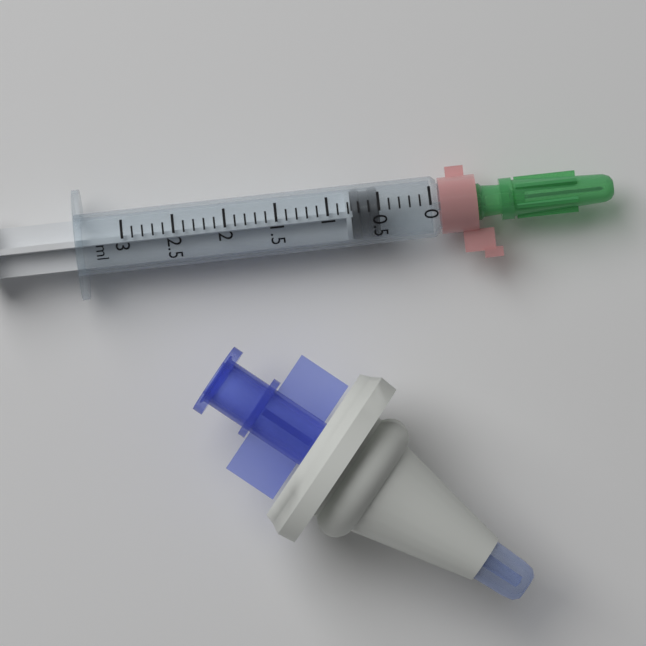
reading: 0.5 ml
